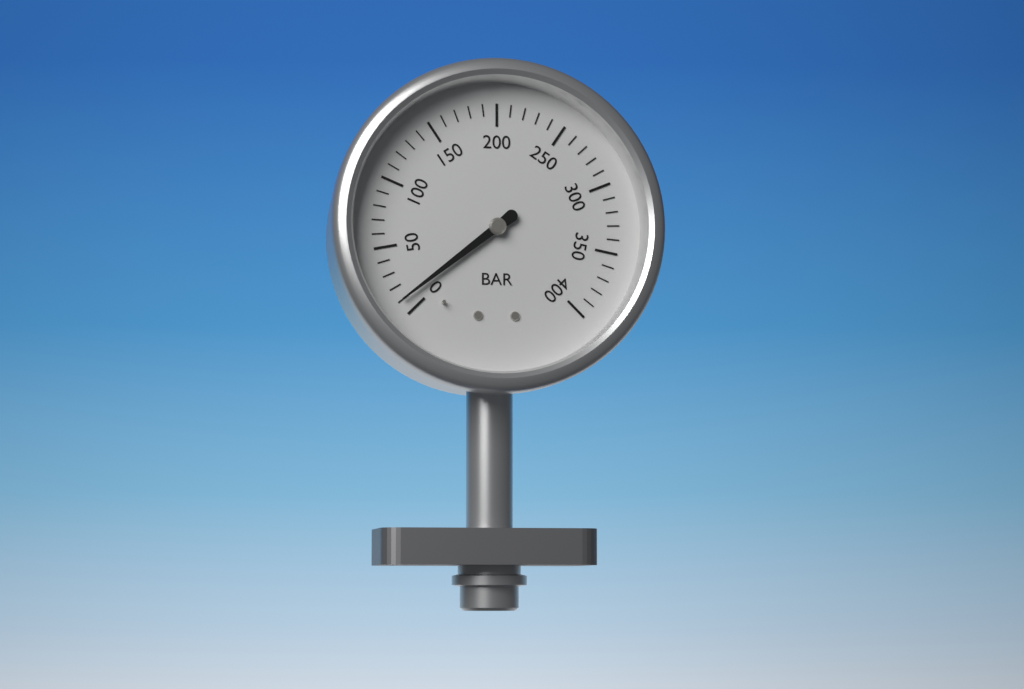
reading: 10 bar
